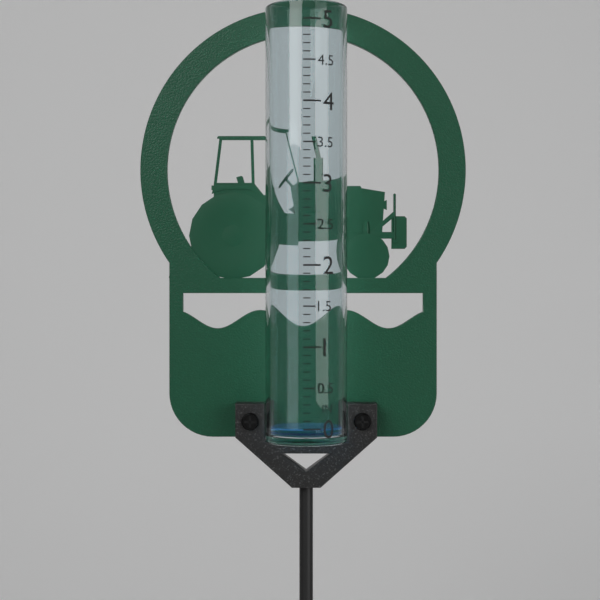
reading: 0.0 in
